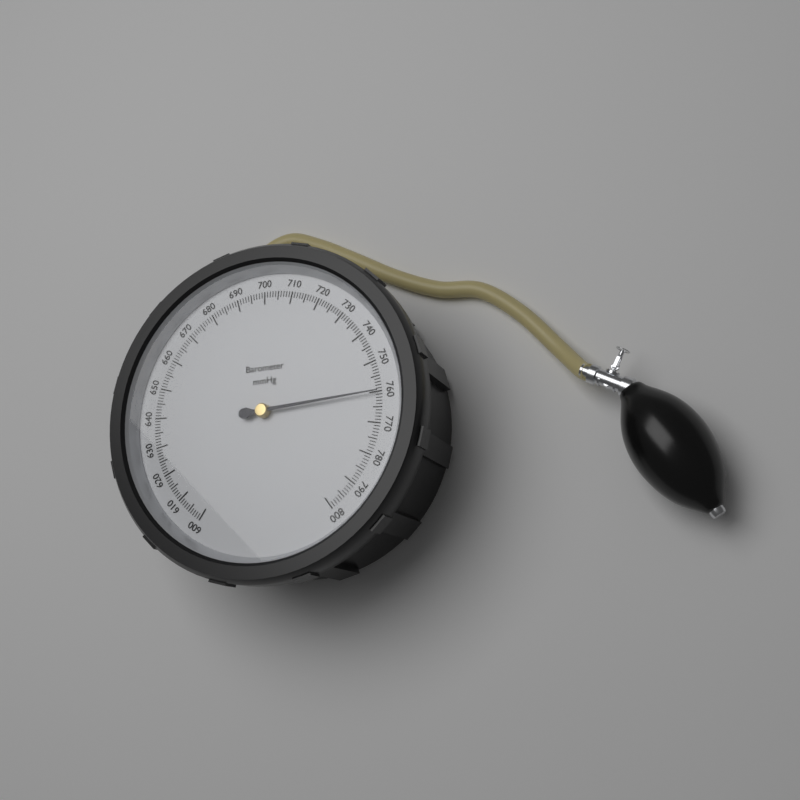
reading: 760 mmHg
